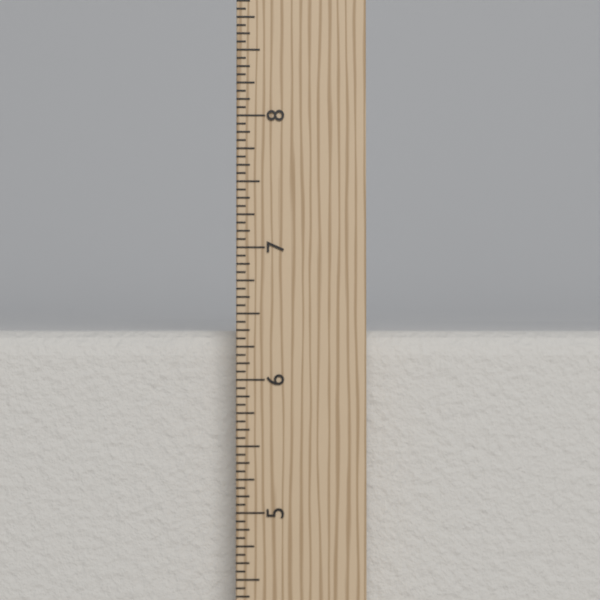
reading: 6.3750 in
